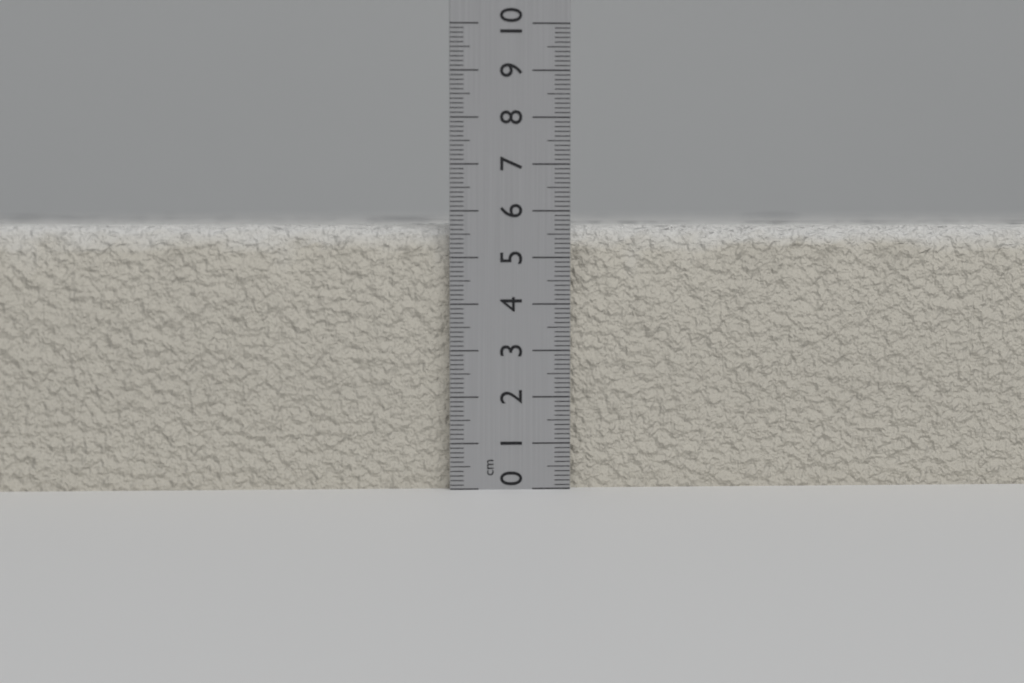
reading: 5.7 cm
